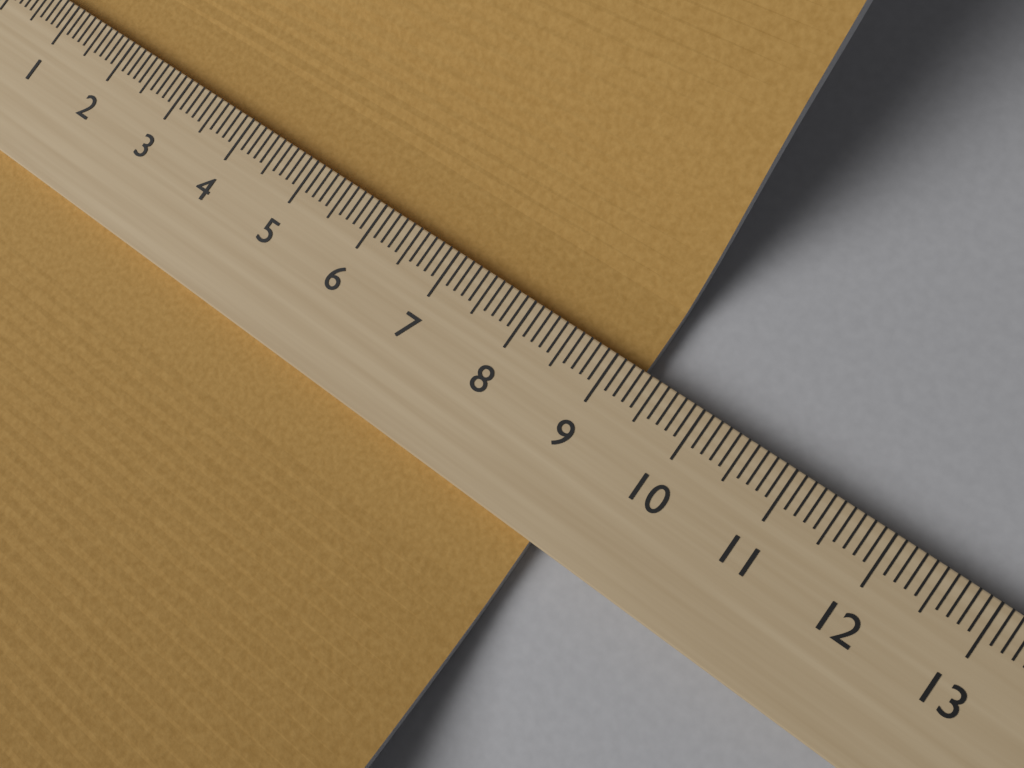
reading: 9.3 (no unit)
